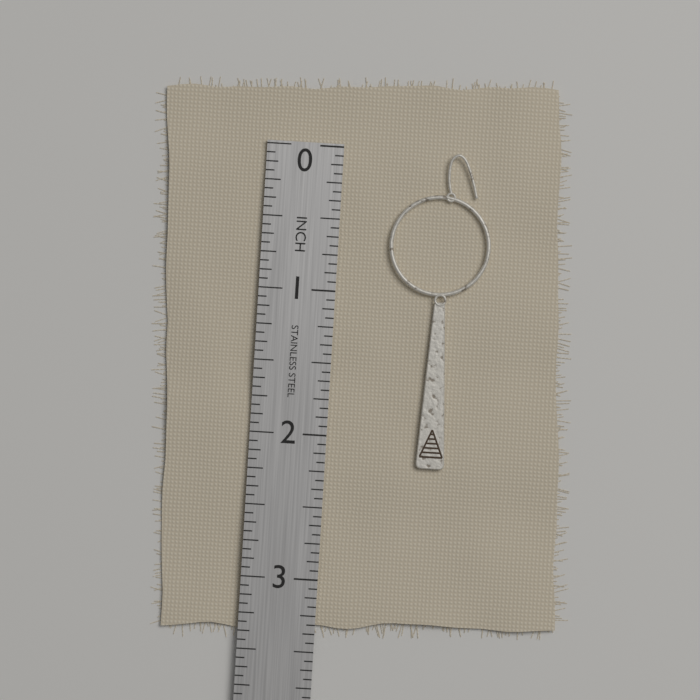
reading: 2.1875 in
